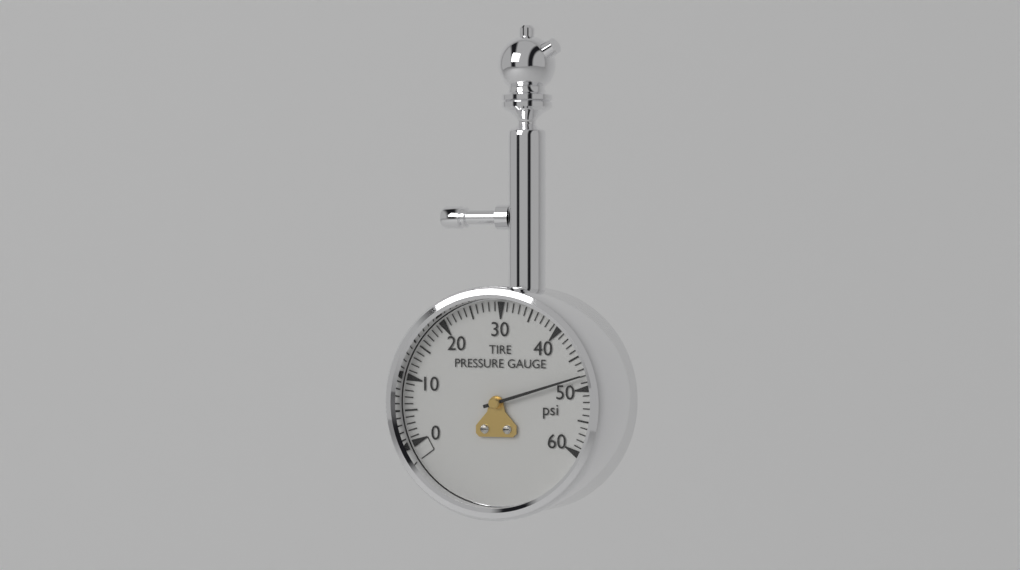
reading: 48 psi
